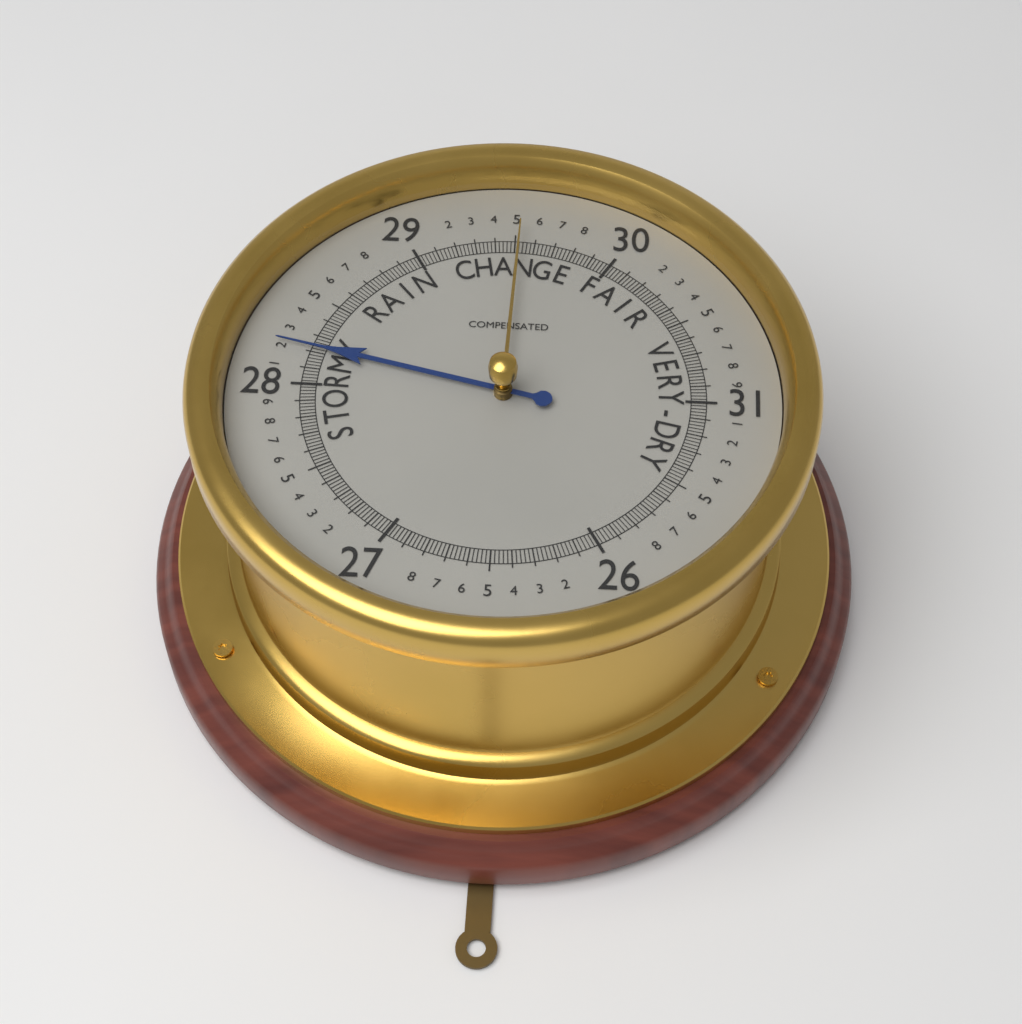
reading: 28.22 (no unit)
